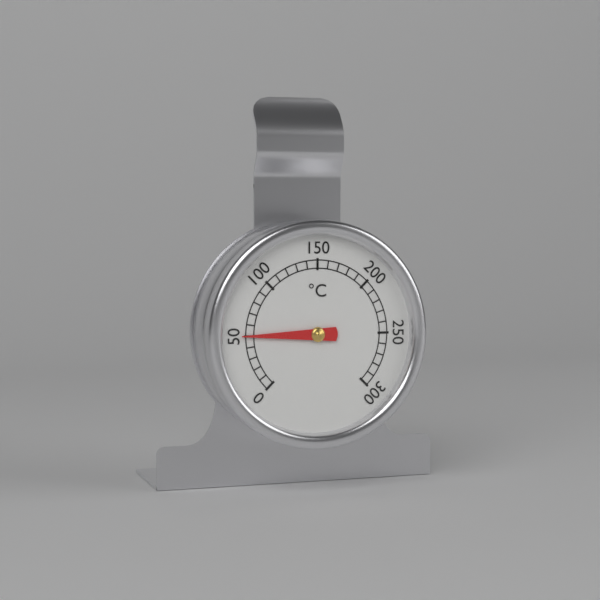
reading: 50 °C
